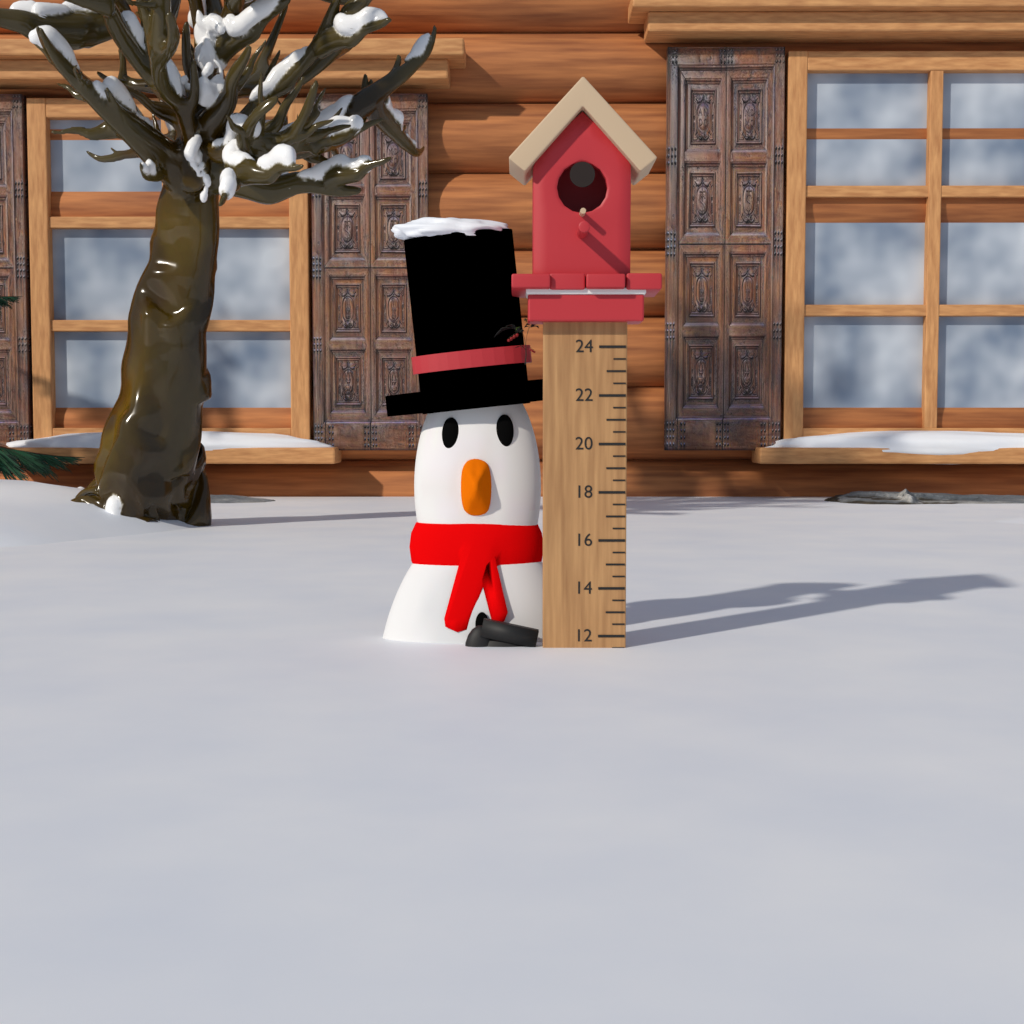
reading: 11.5 (no unit)
